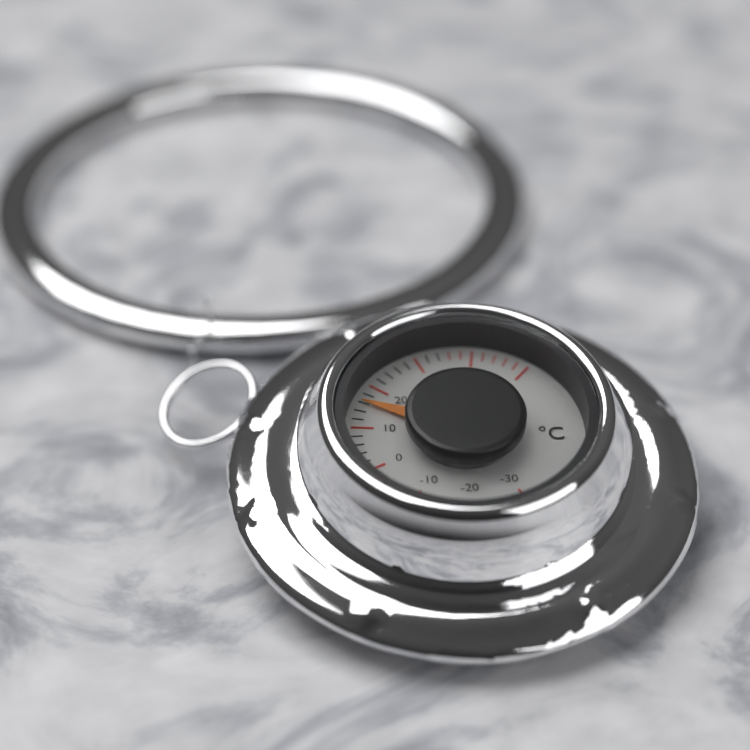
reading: 16 °C
